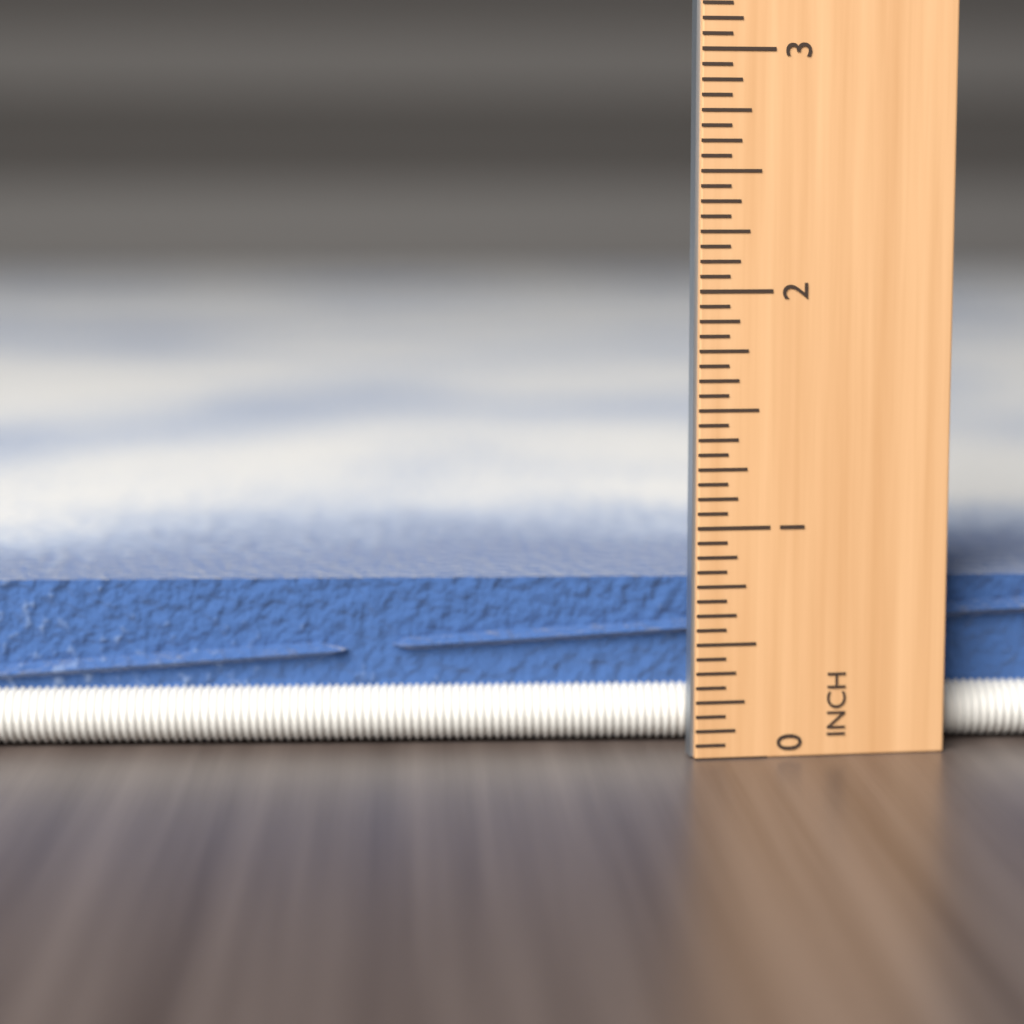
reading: 0.7500 in
